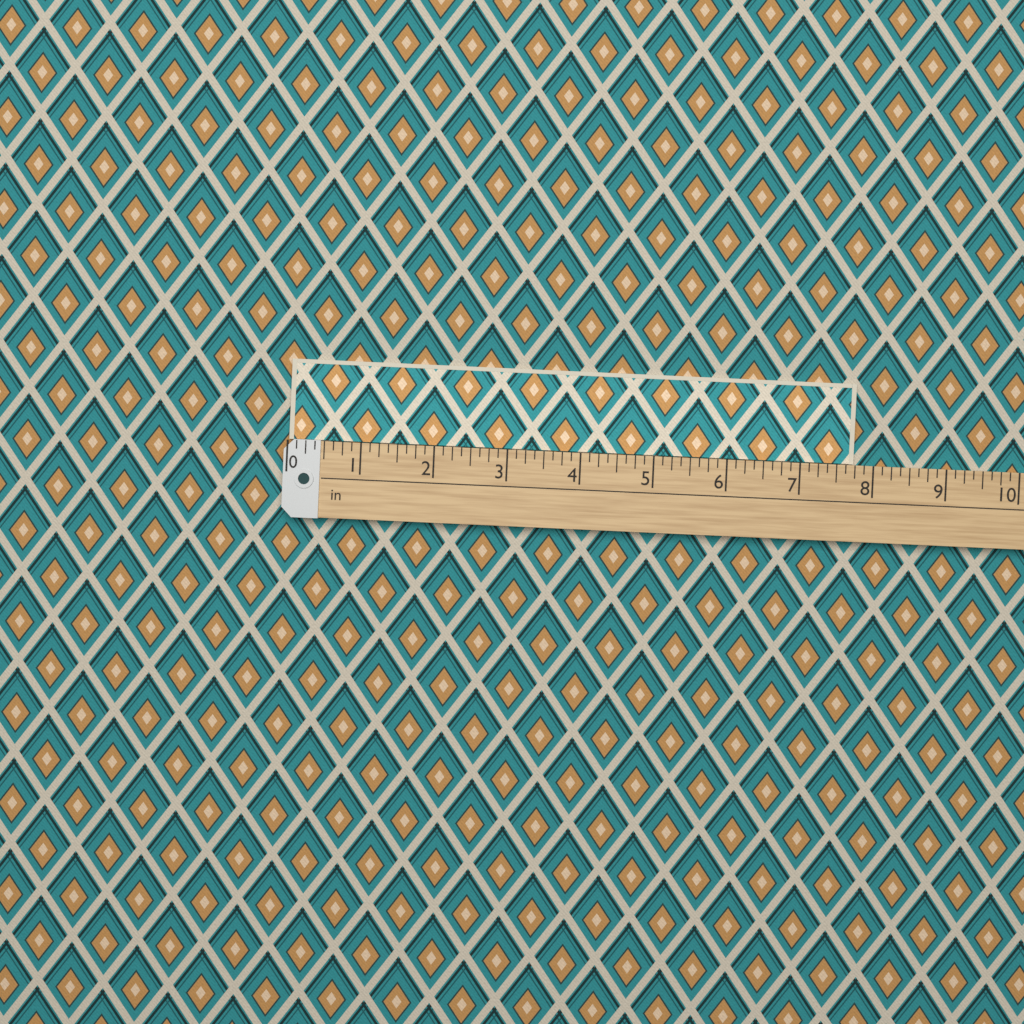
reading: 7.750 in
